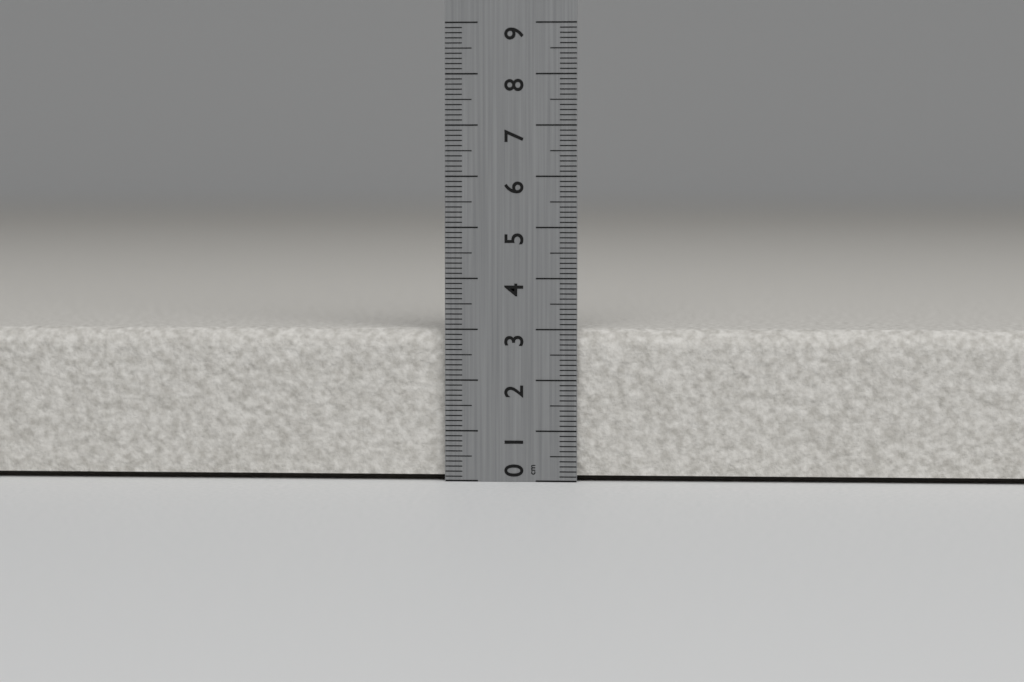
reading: 3.0 cm
